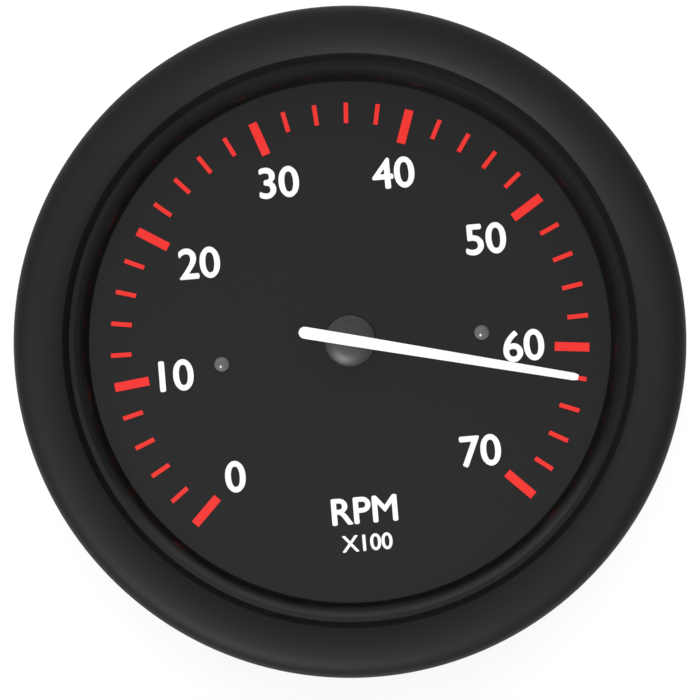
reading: 62 RPM x100
